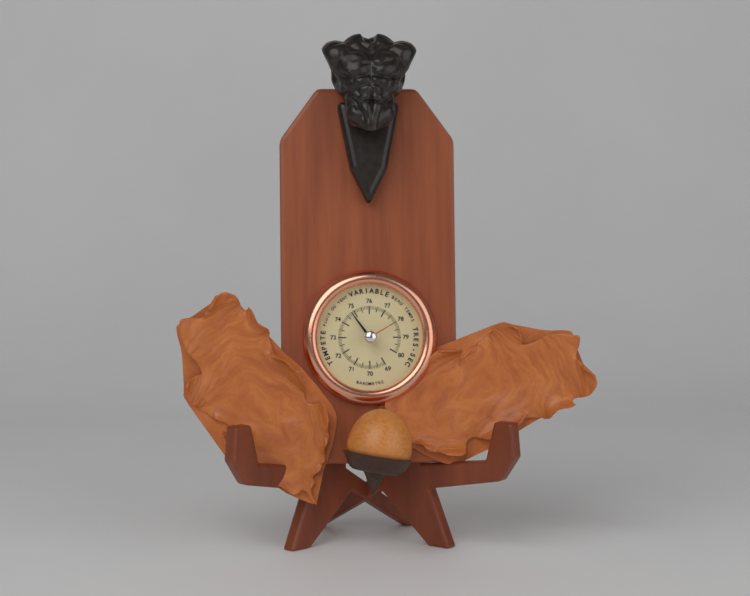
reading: 74.8 (no unit)
